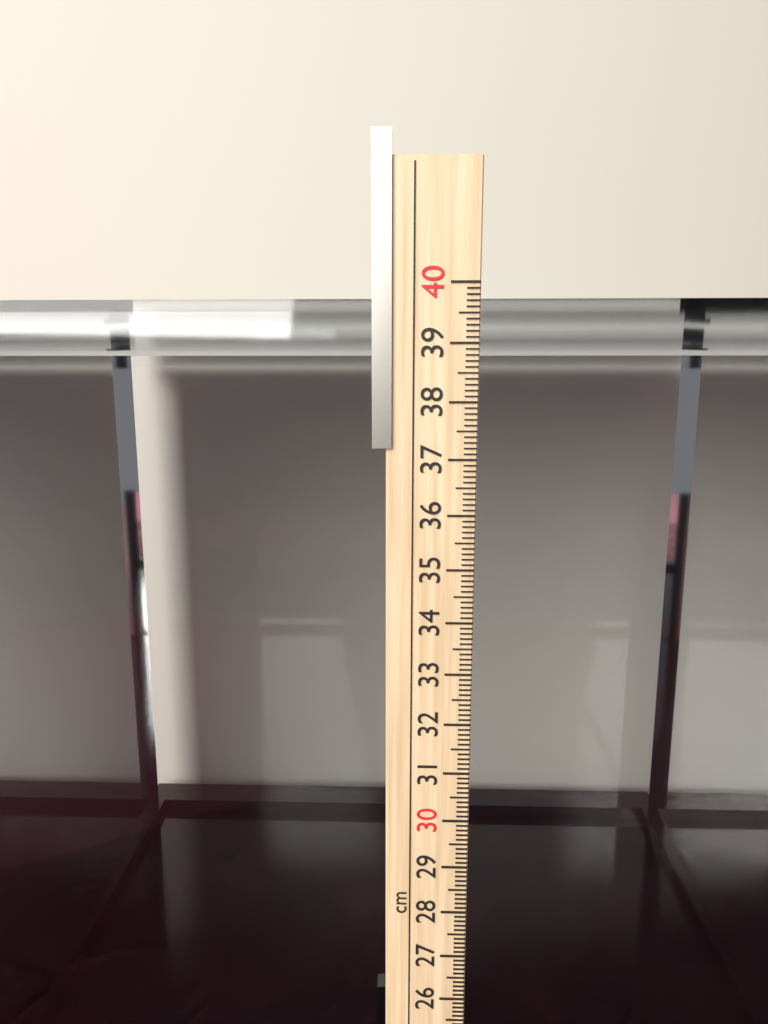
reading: 39.8 cm
